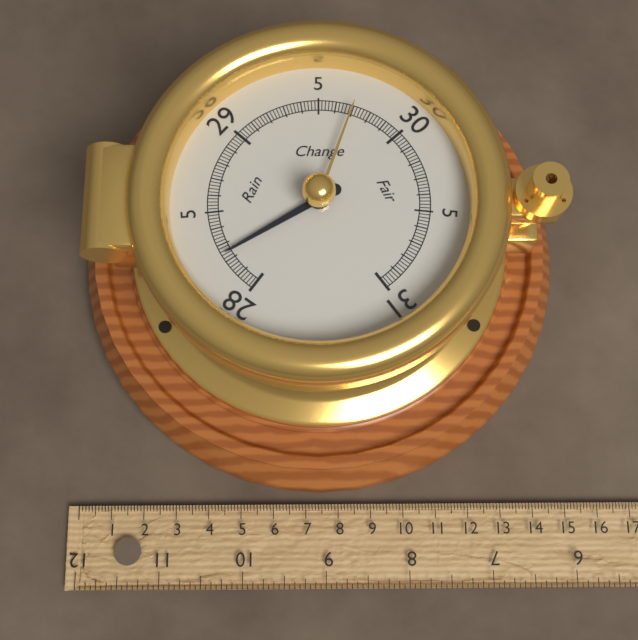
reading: 28.24 inHg
